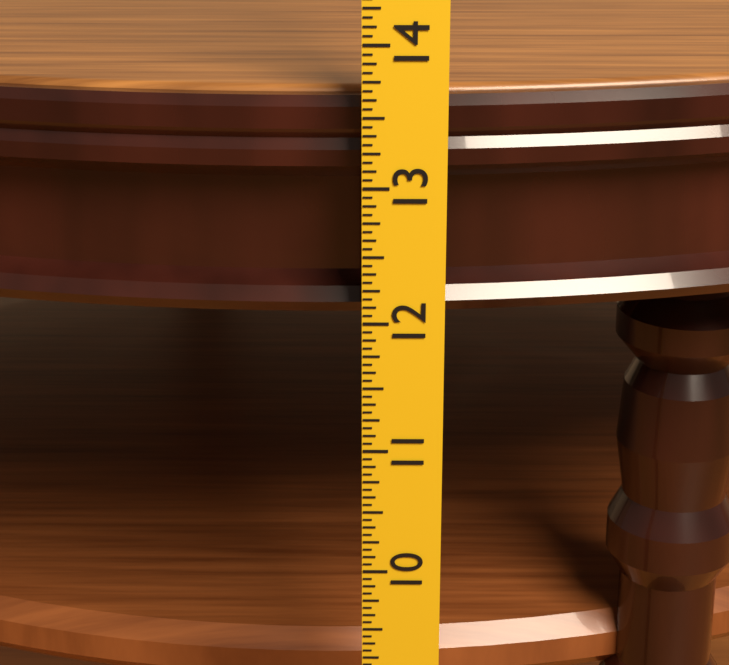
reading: 13.6250 in
